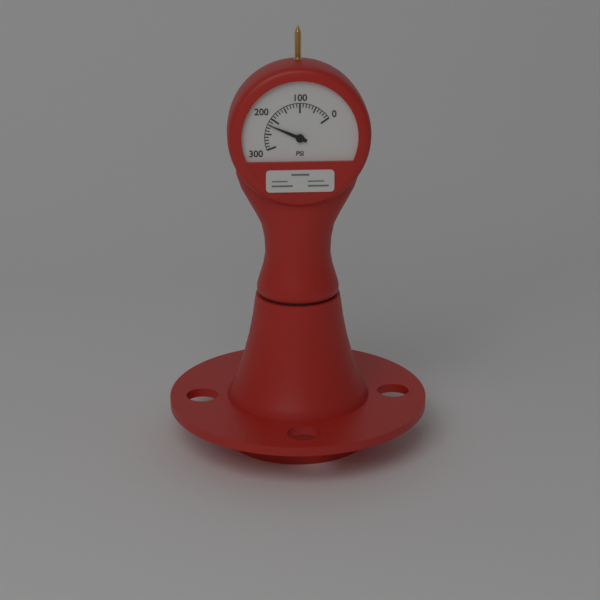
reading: 220 psi
